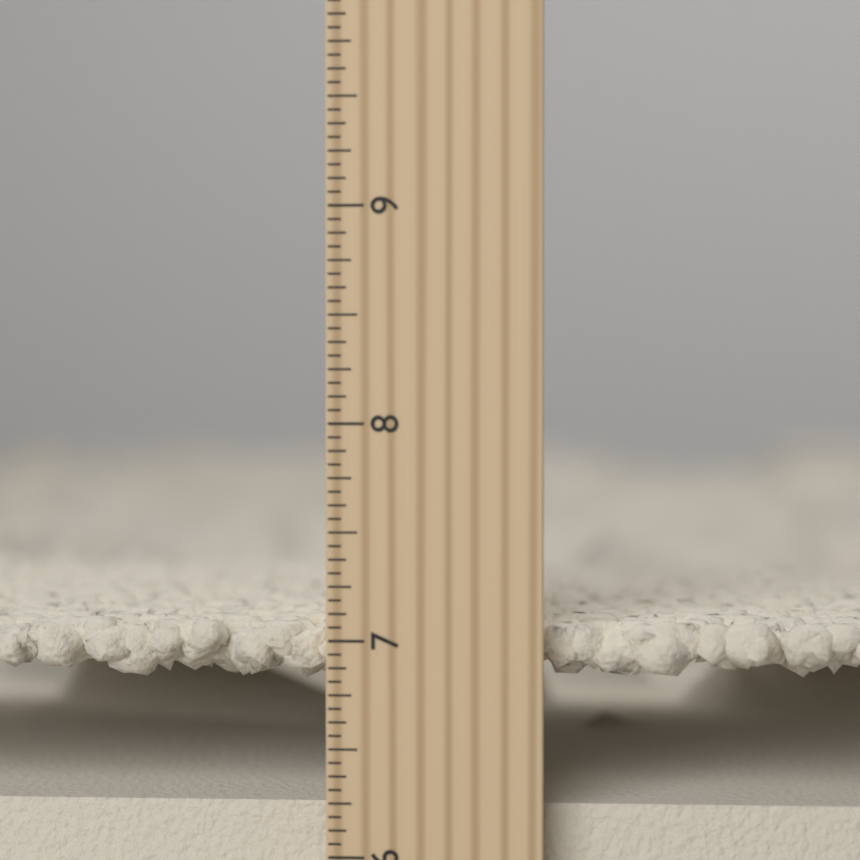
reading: 7.0625 inch
